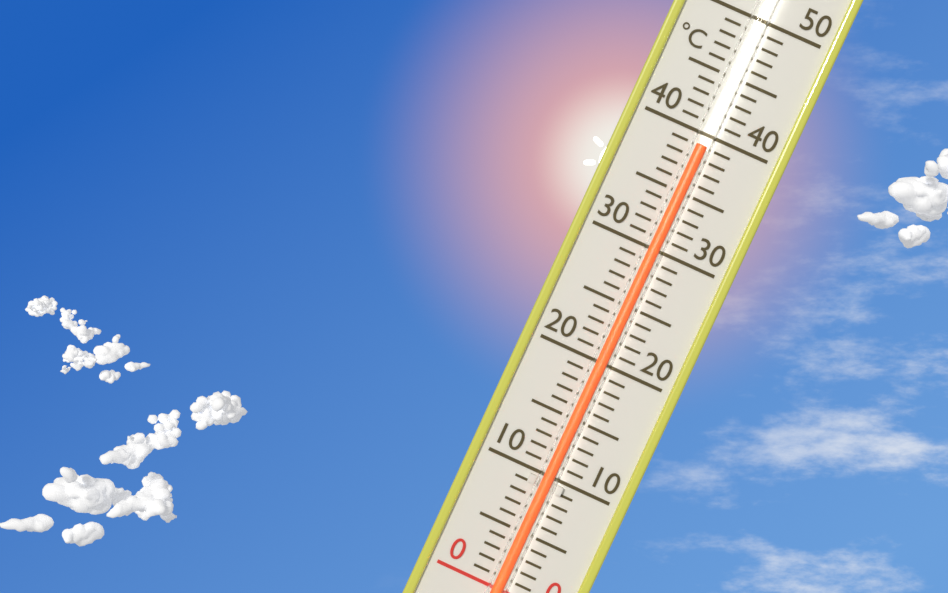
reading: 39 °C
